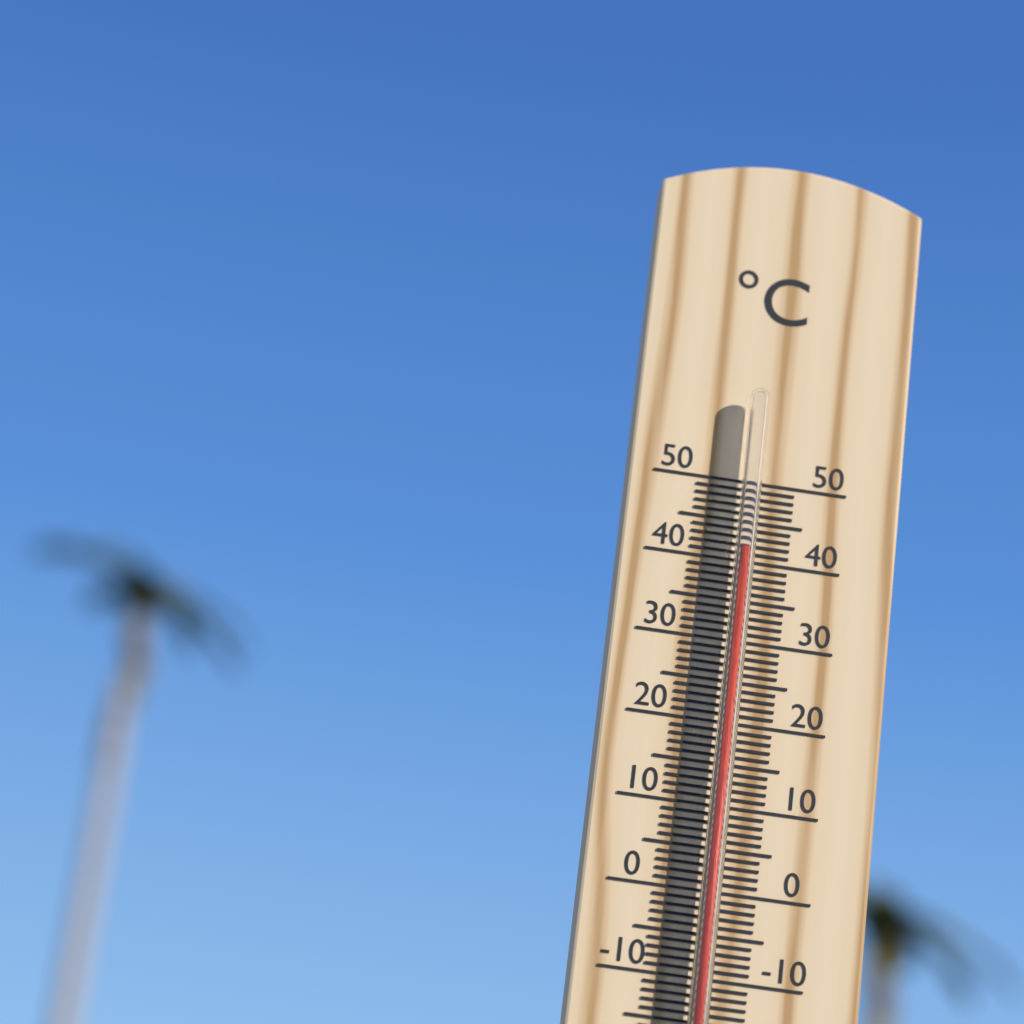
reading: 41 °C
